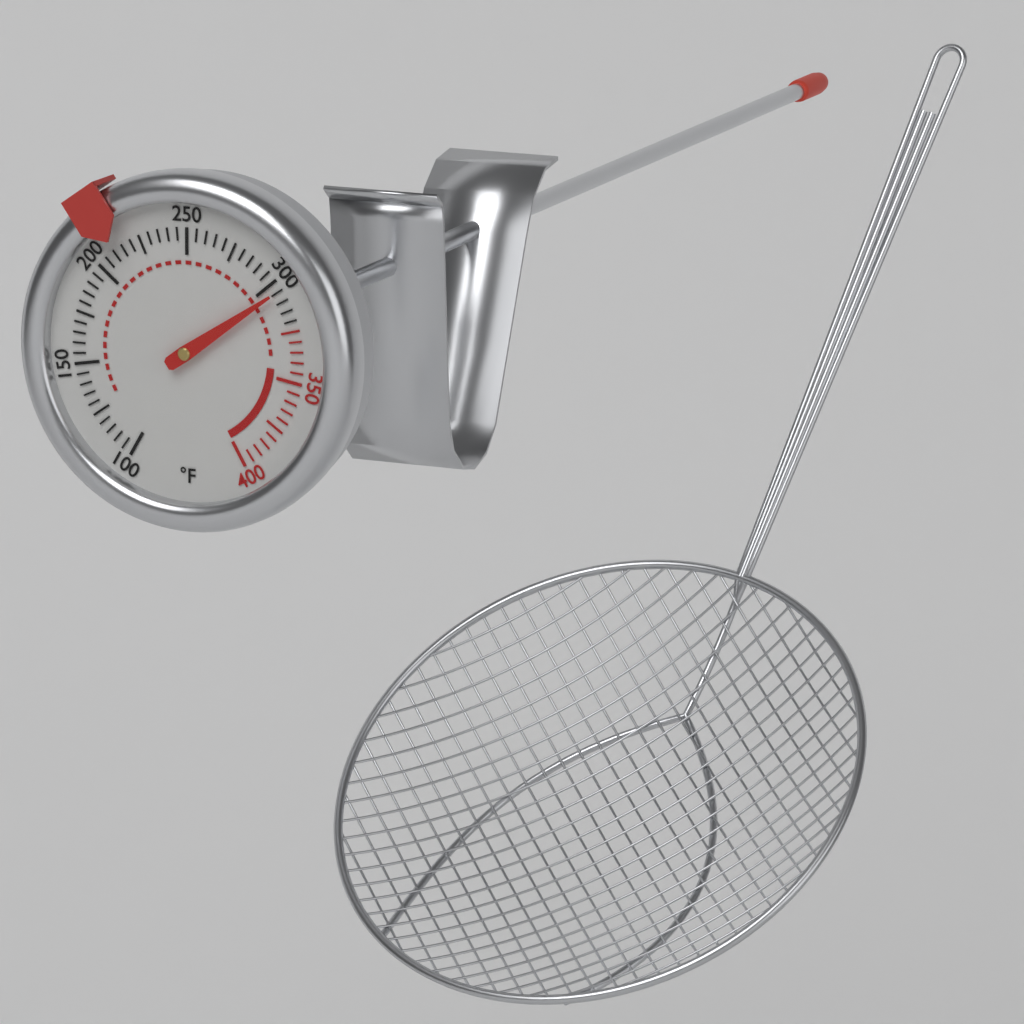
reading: 305 °F
